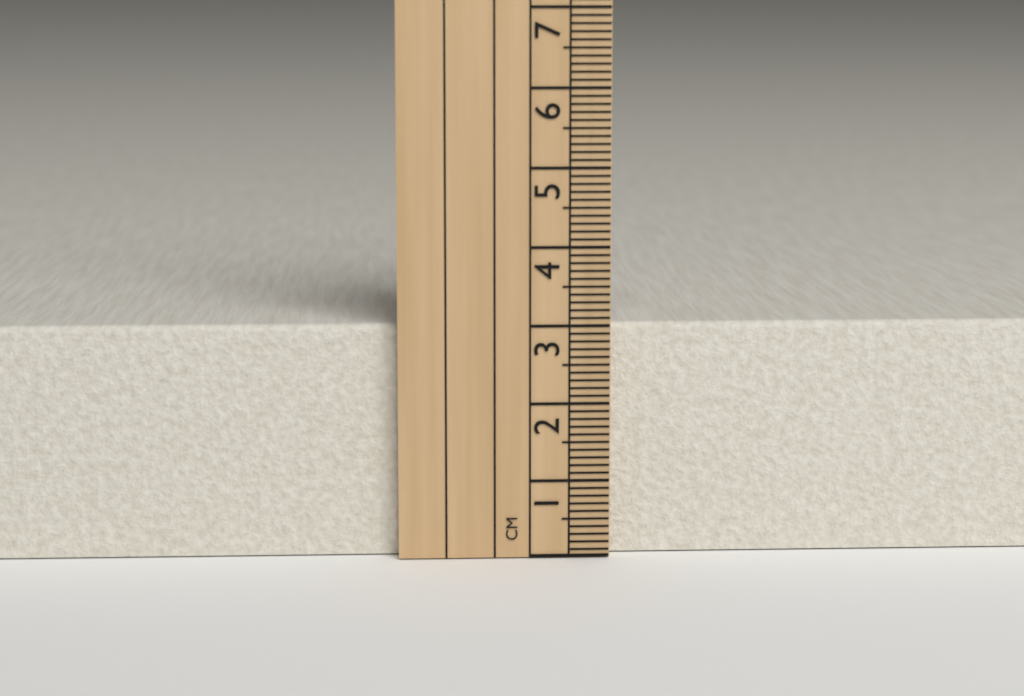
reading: 3.0 cm
